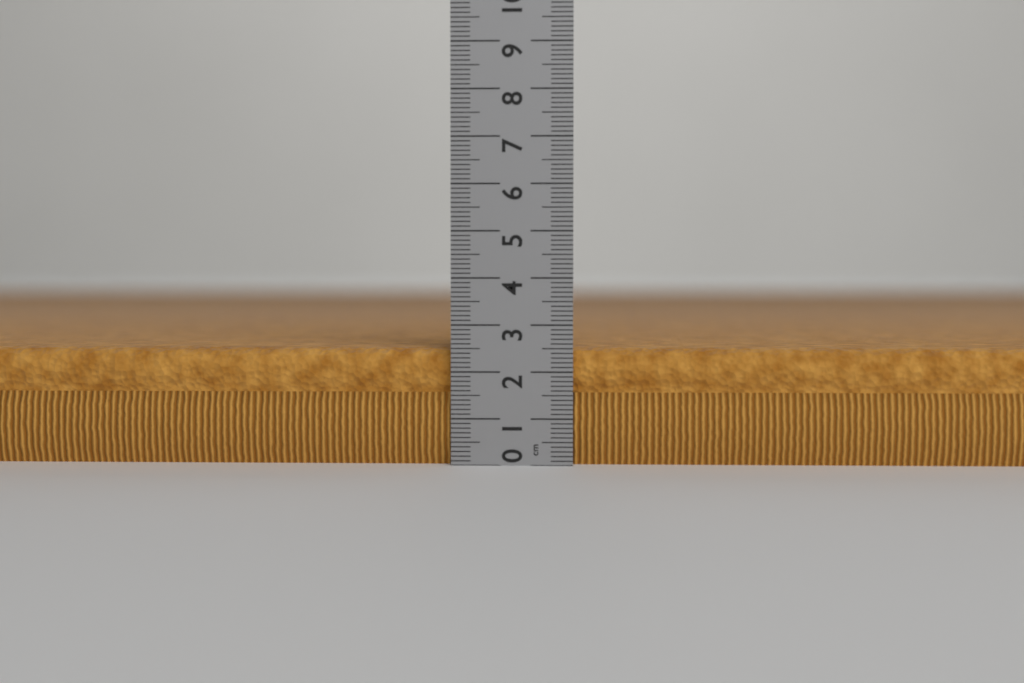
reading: 2.5 cm
